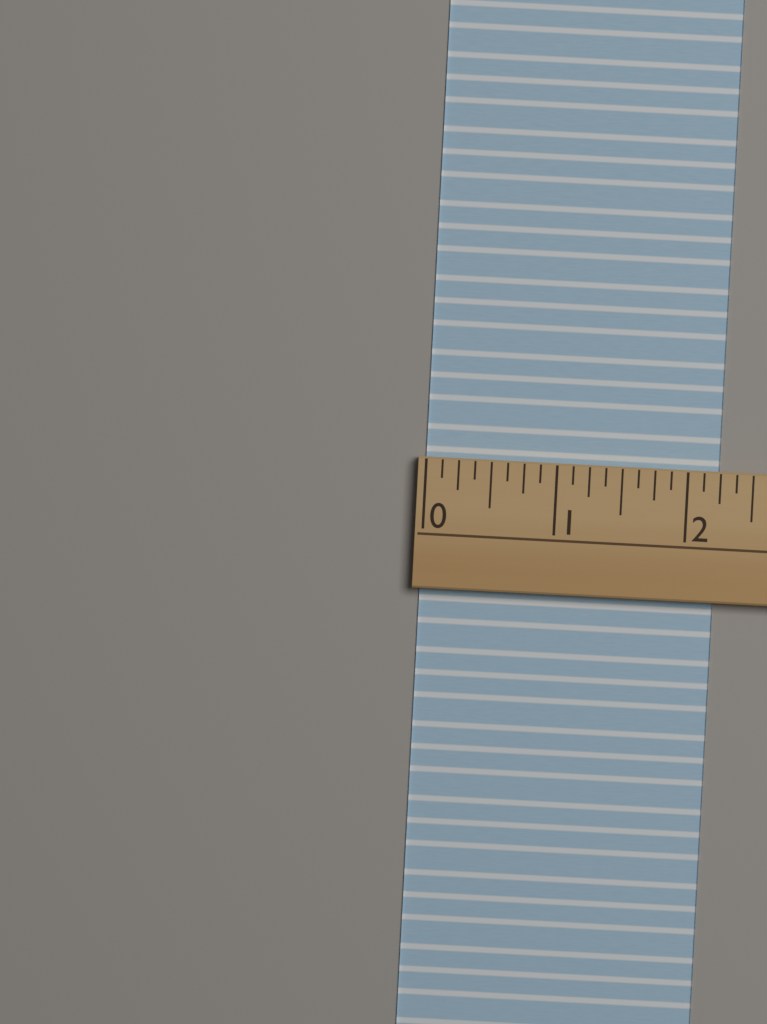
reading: 2.250 (no unit)
